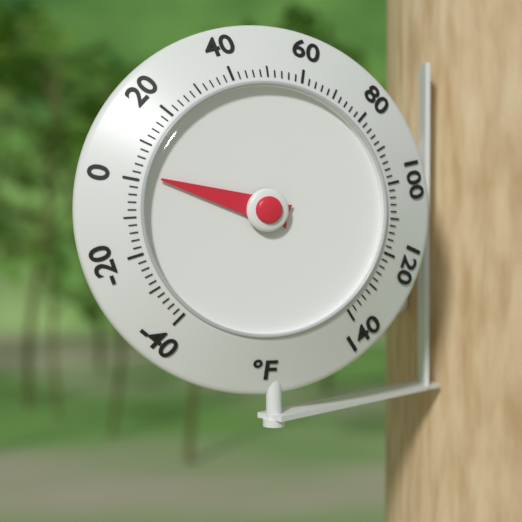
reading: 2 °F
